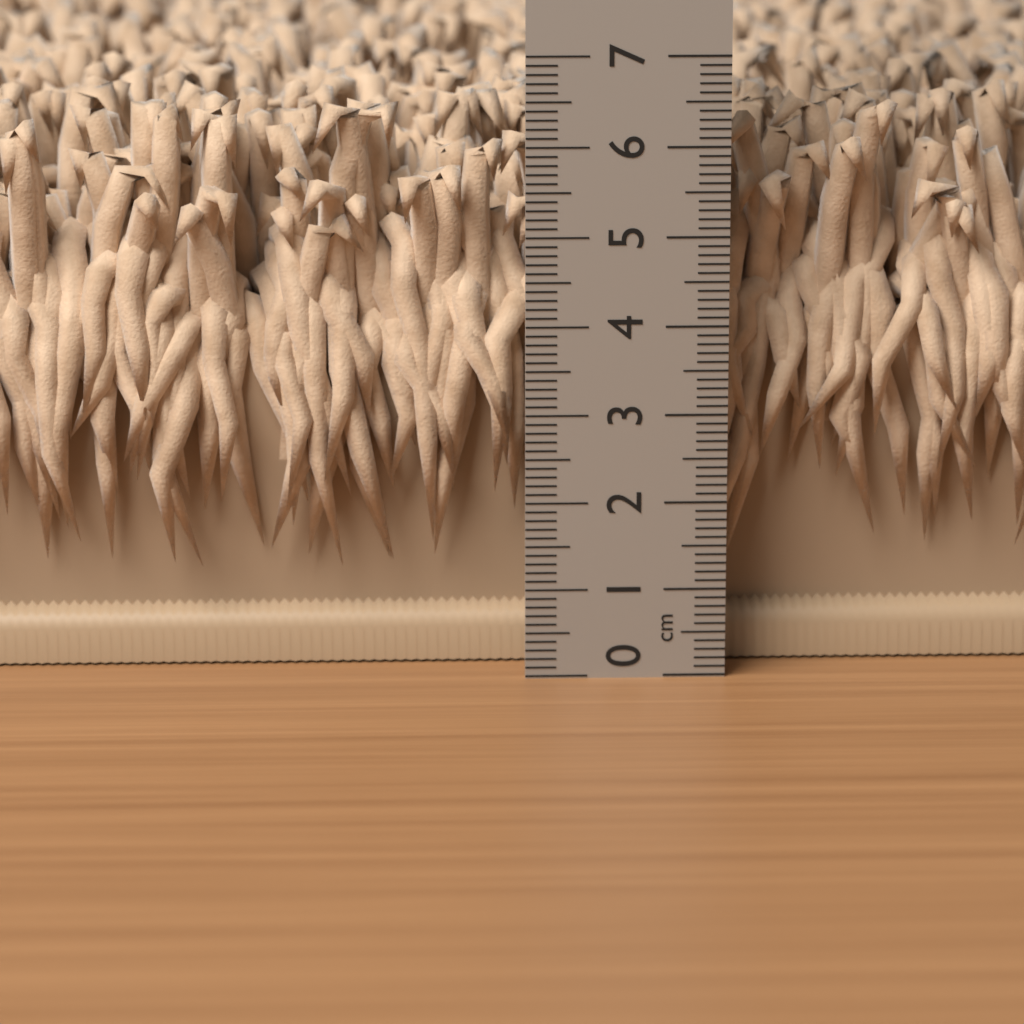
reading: 6.4 cm
